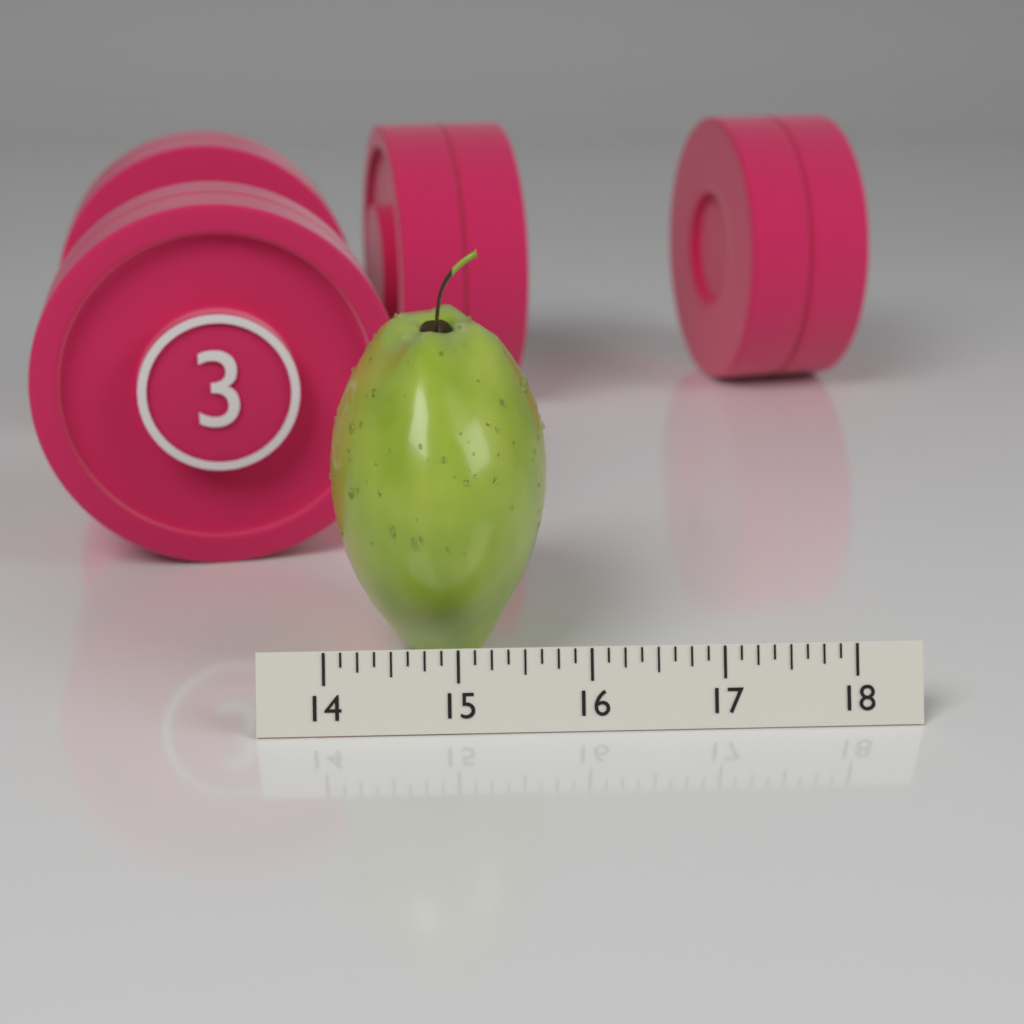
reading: 15.750 (no unit)
